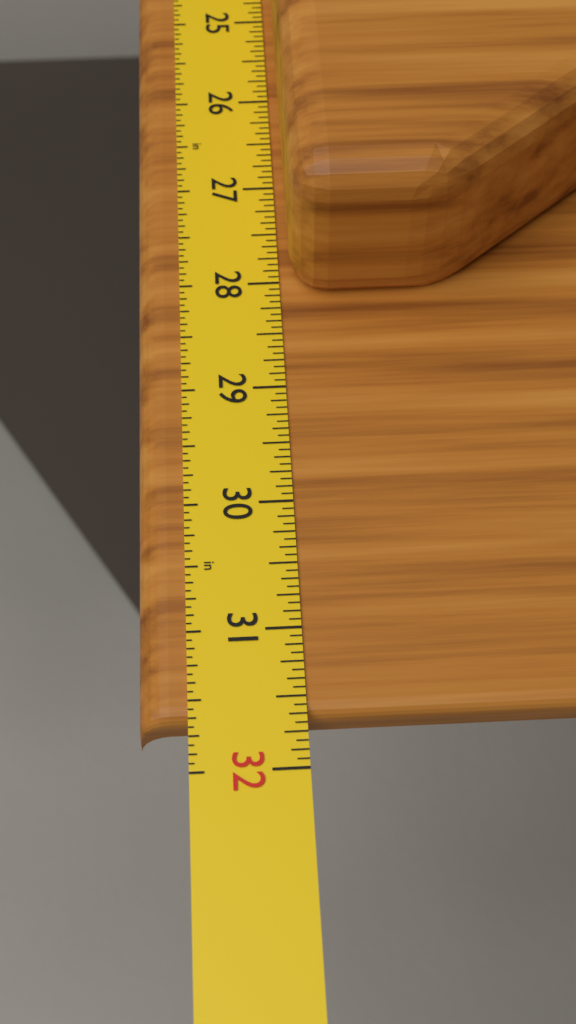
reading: 31.6250 in
